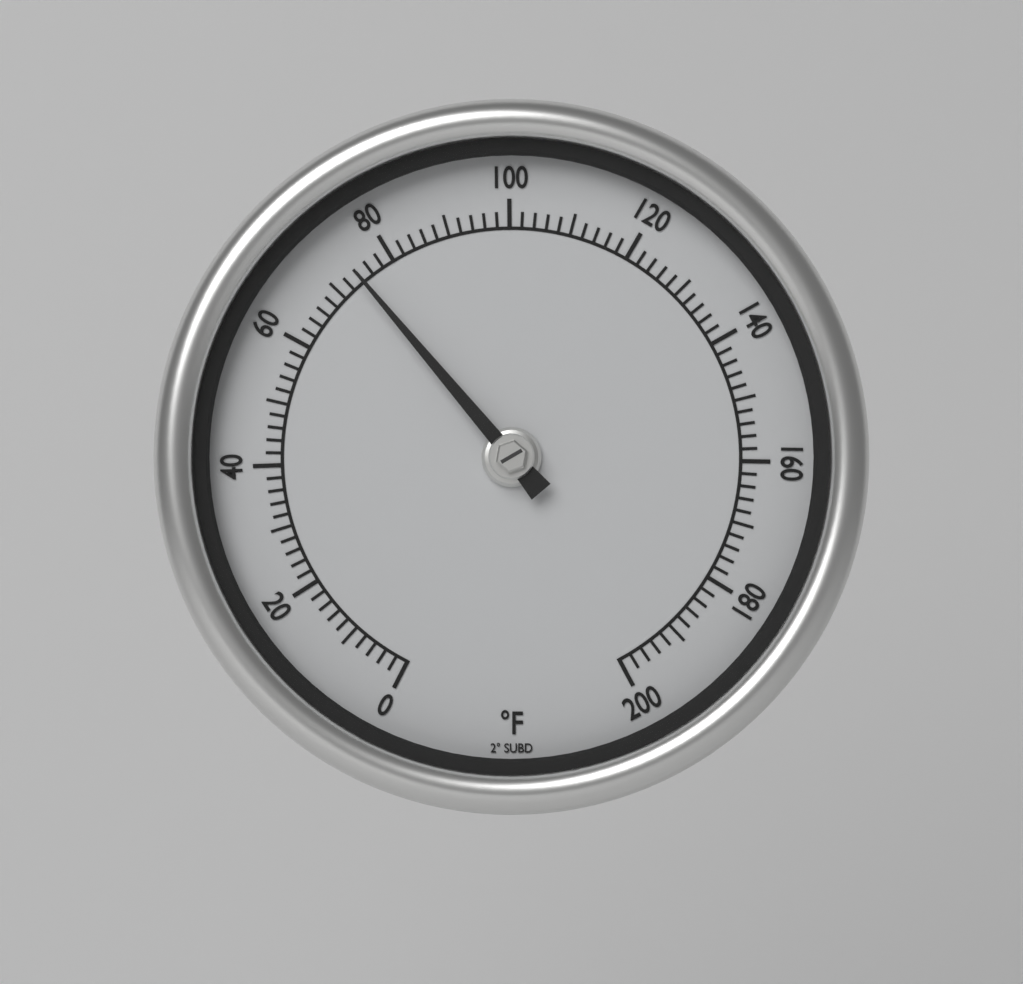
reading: 74 °F
